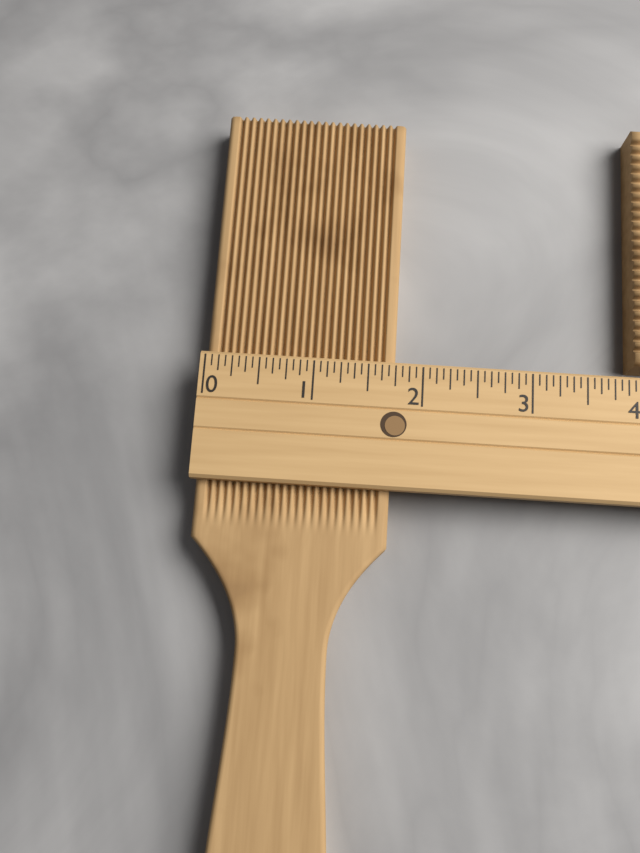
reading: 1.7500 (no unit)
